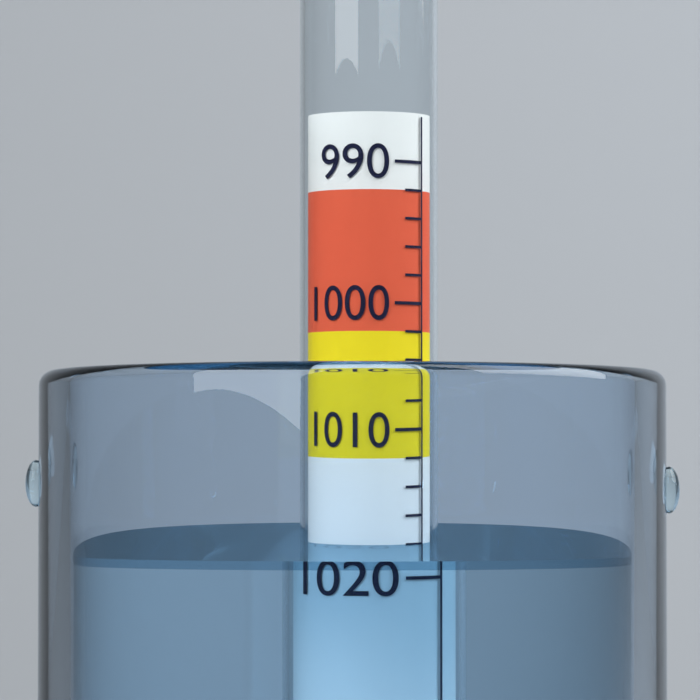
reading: 1018 (no unit)
